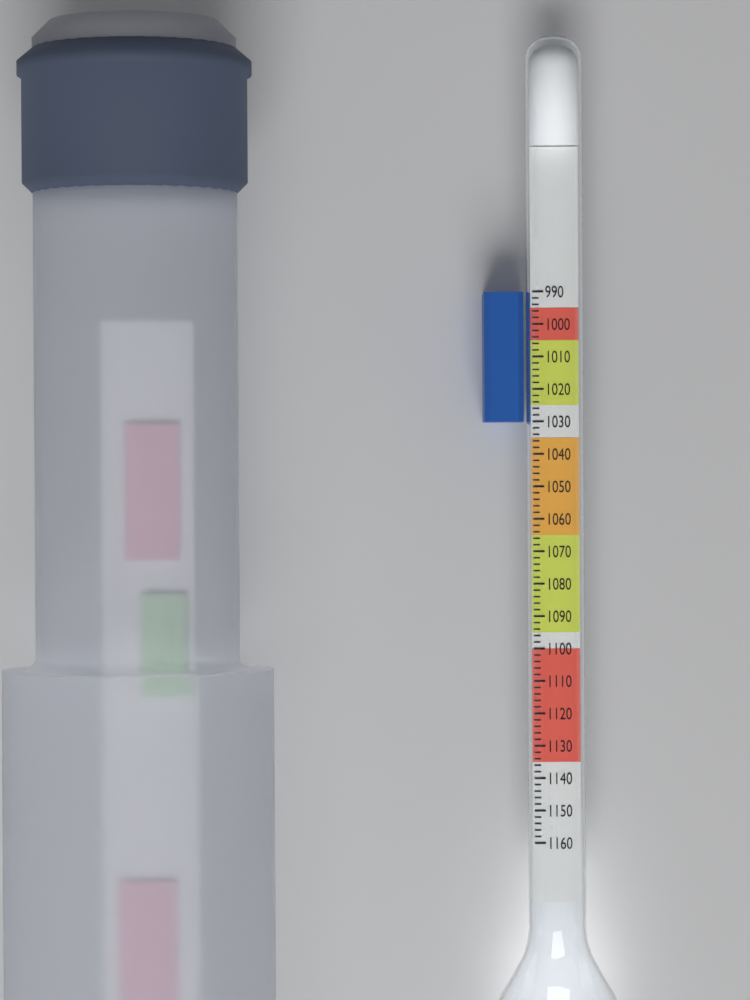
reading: 1030 (no unit)
